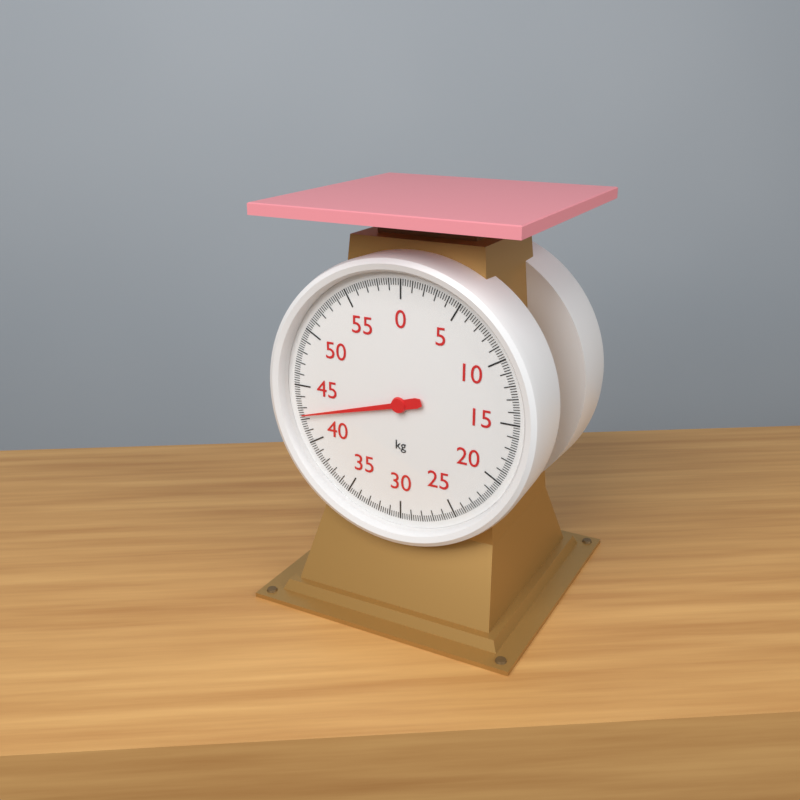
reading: 42.4 kg
